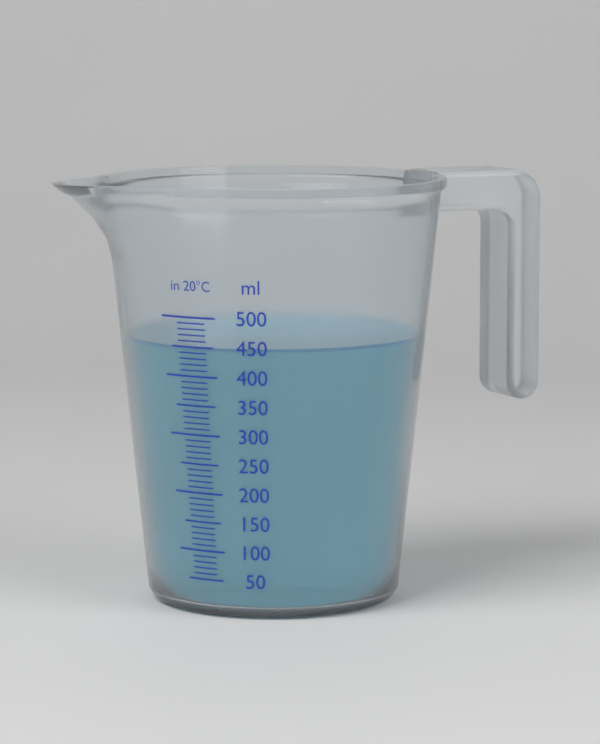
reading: 450 ml
